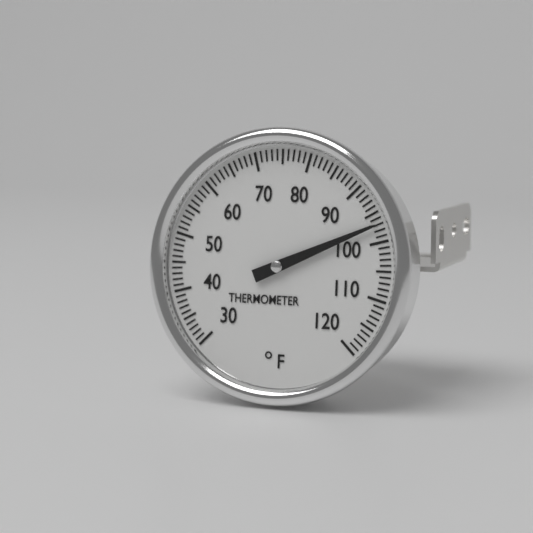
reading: 97 °F
